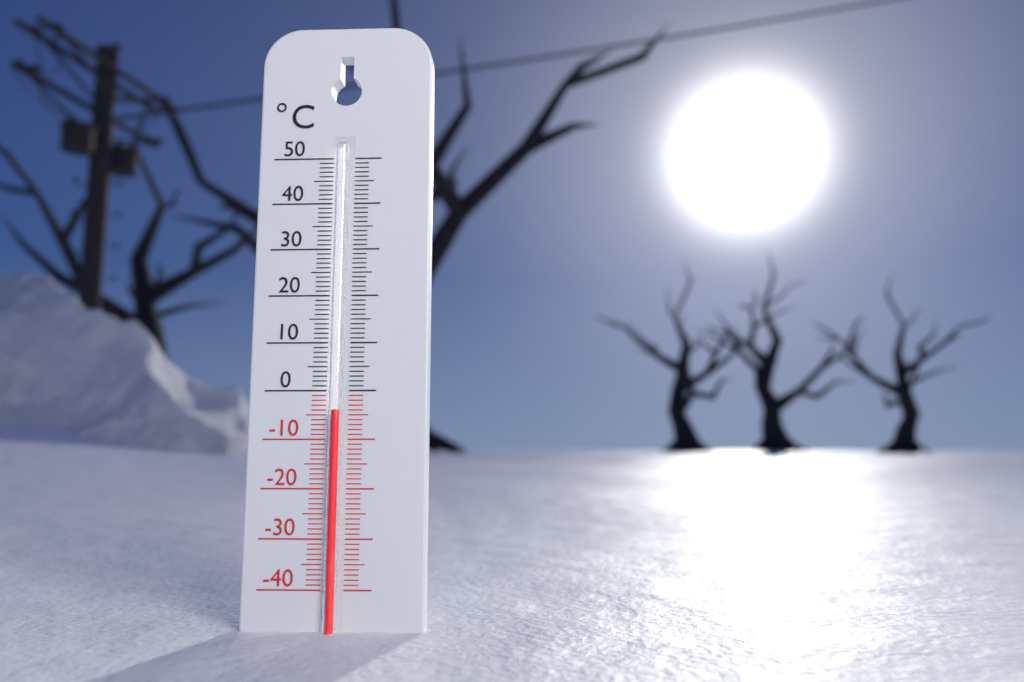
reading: -4 °C
